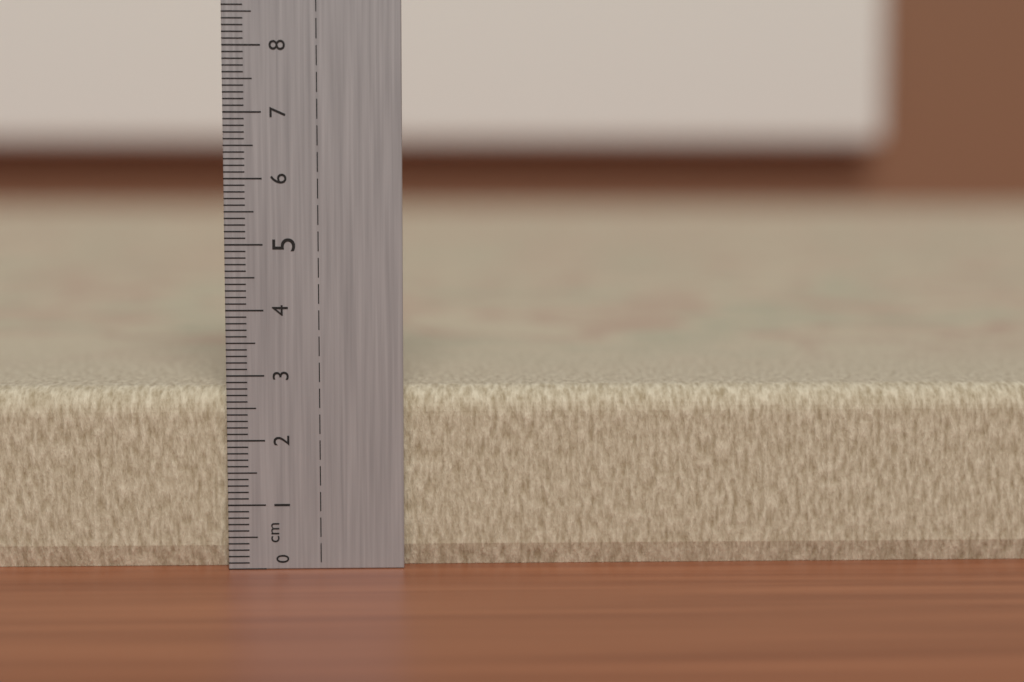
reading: 2.8 cm
